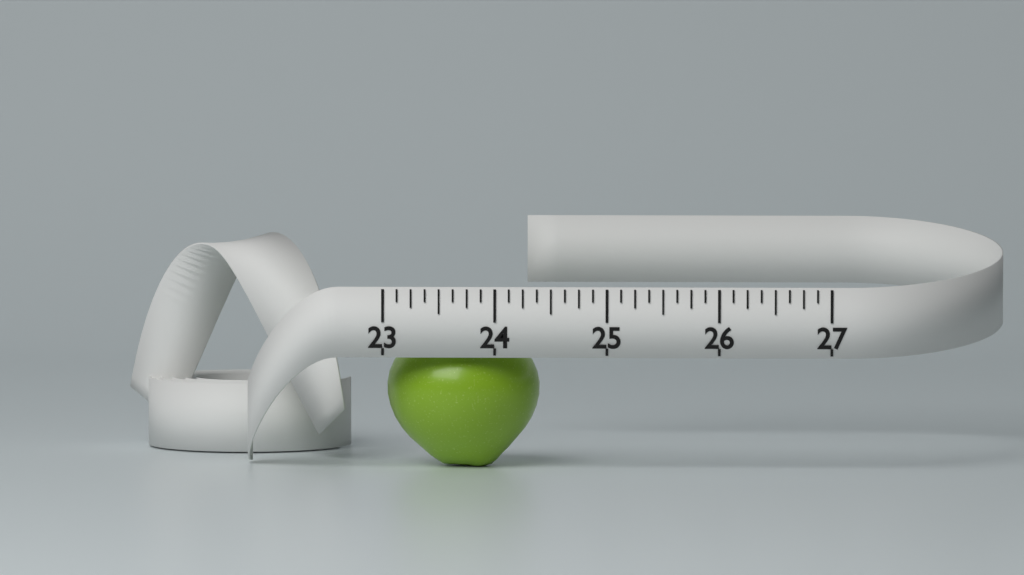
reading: 24.375 (no unit)
